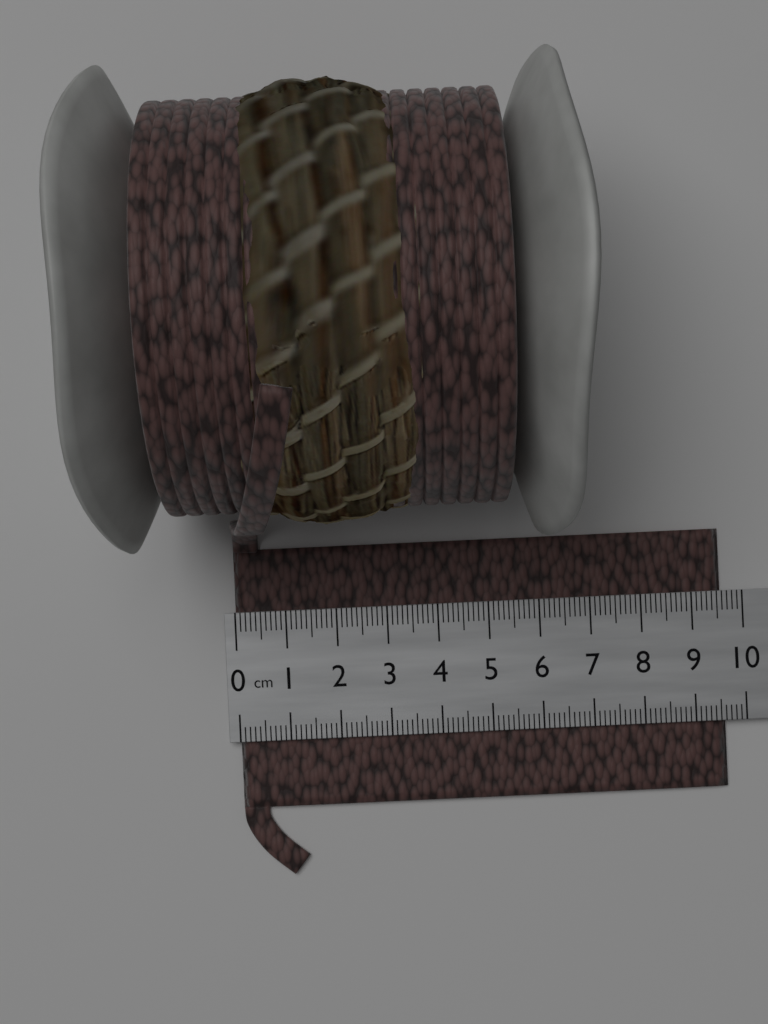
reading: 9.6 cm
